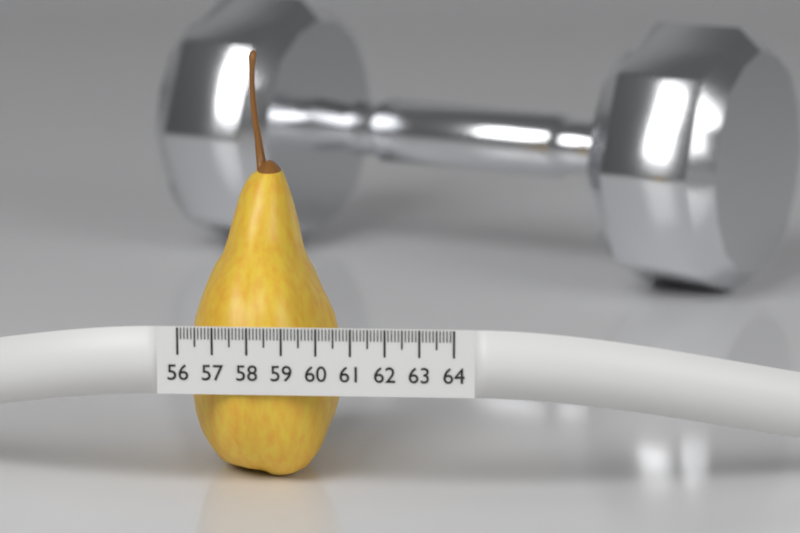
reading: 60.5 (no unit)
